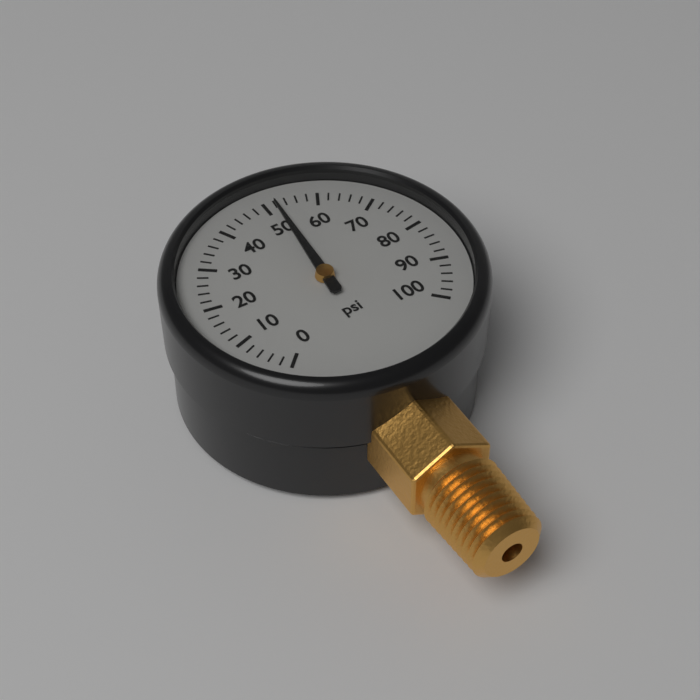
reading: 52 psi
